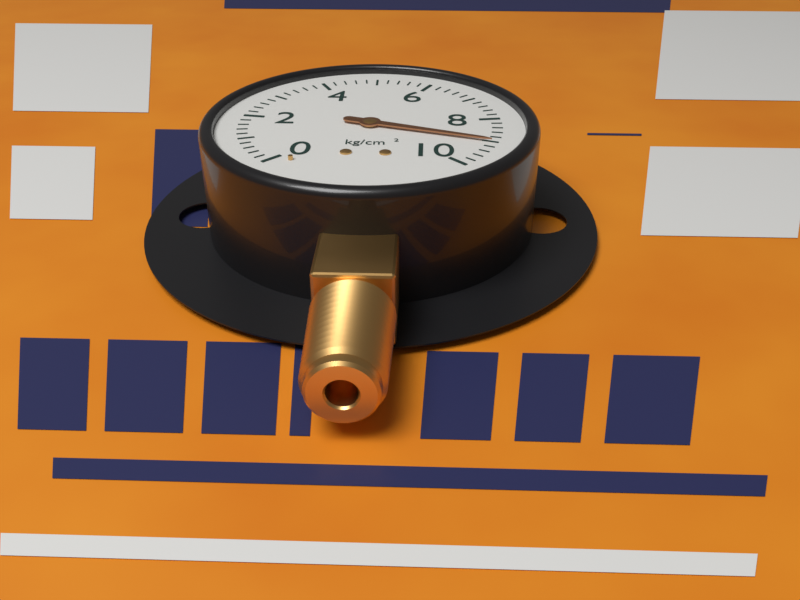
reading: 9.0 kg/cm²
